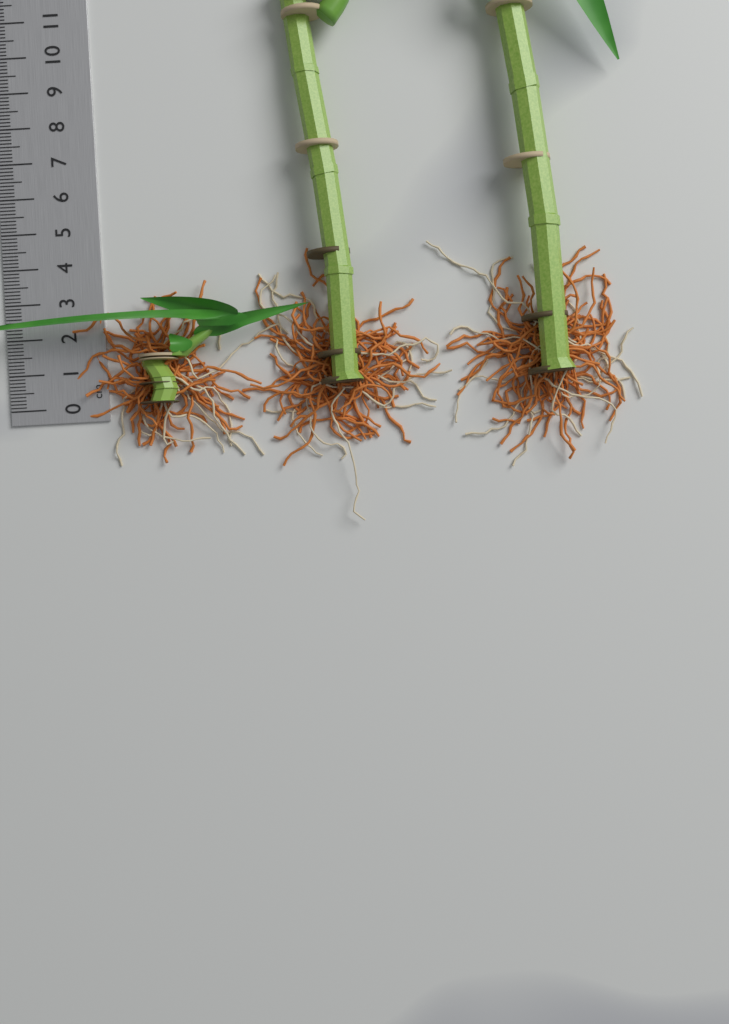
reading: 3.0 cm
